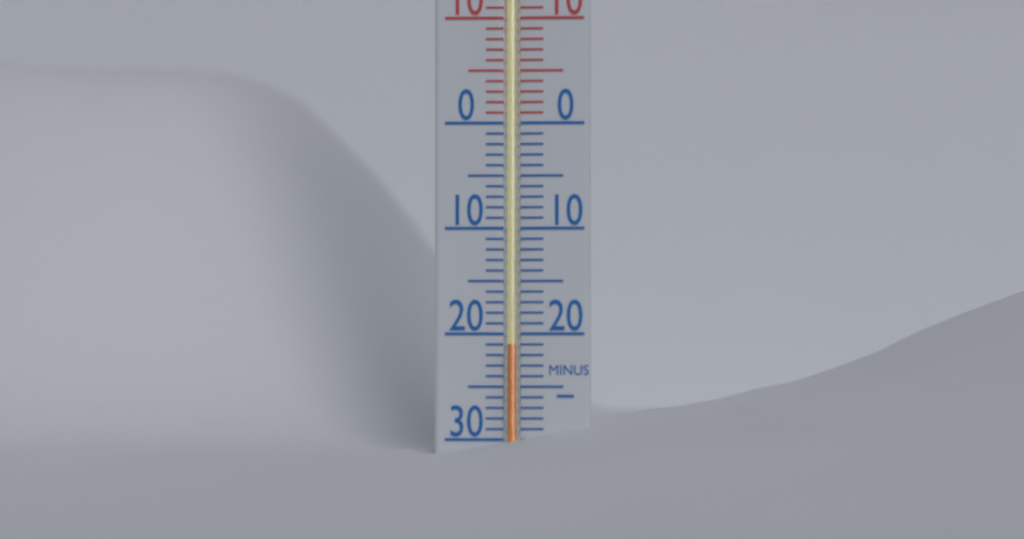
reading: -21 °C
